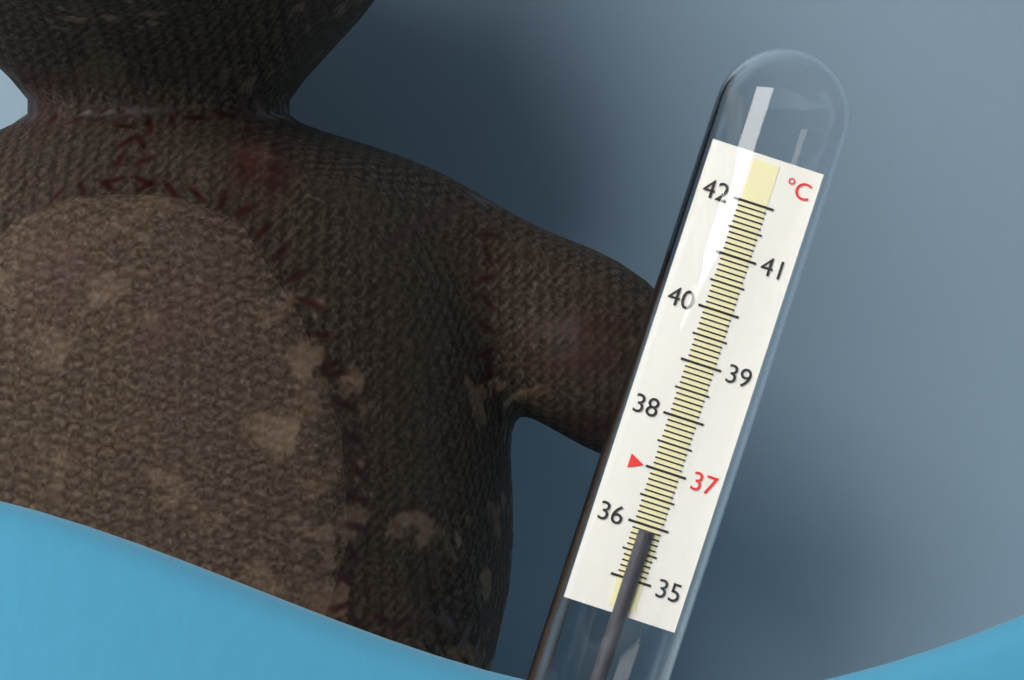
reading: 35.9 °C
